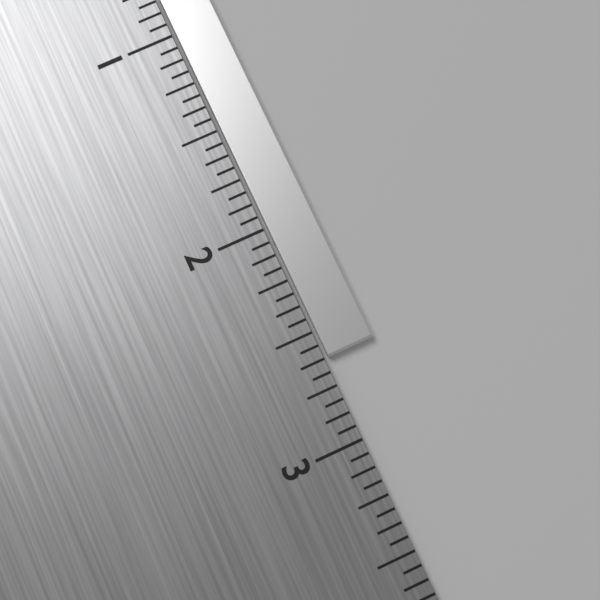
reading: 2.6250 in
